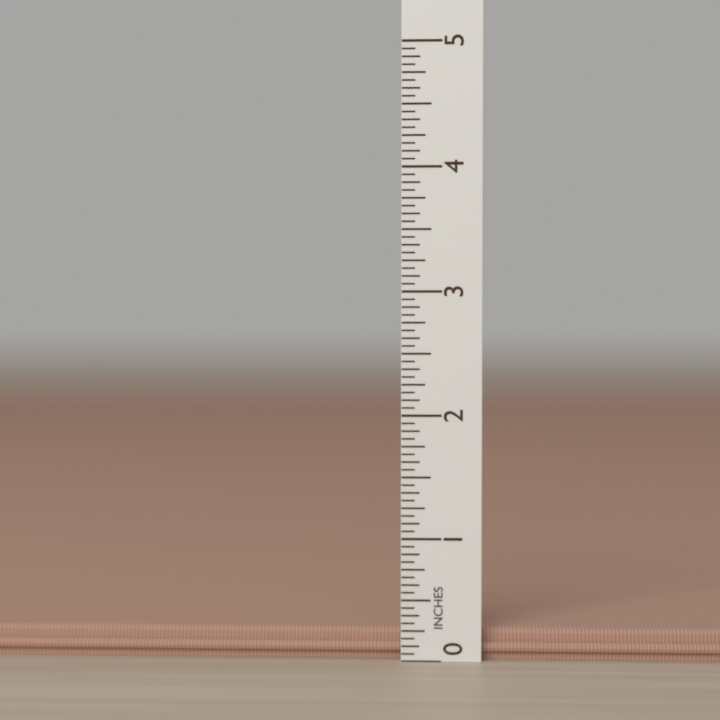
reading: 0.2500 in
